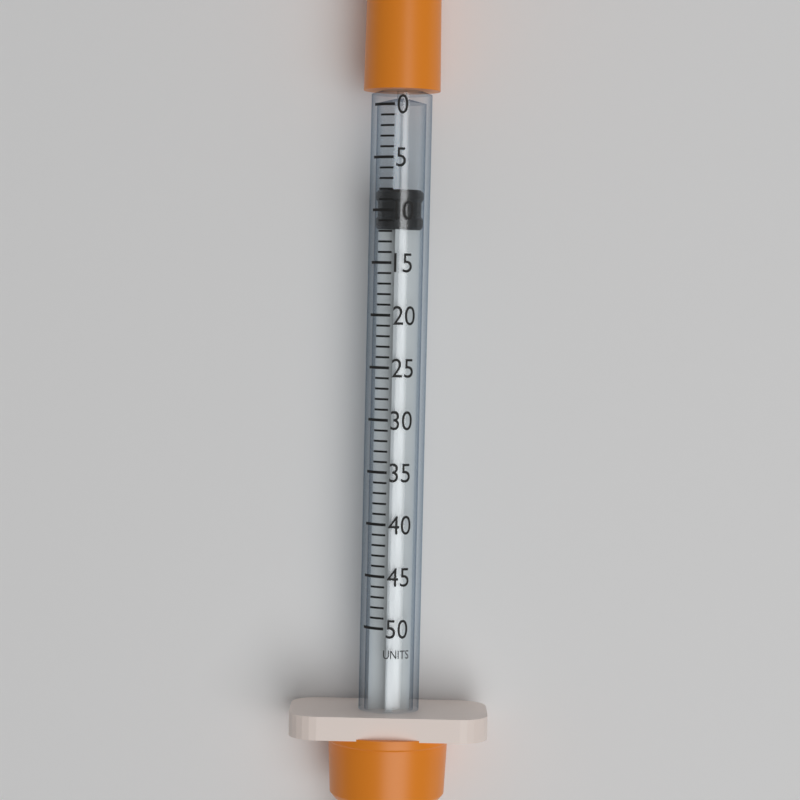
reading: 8 units
